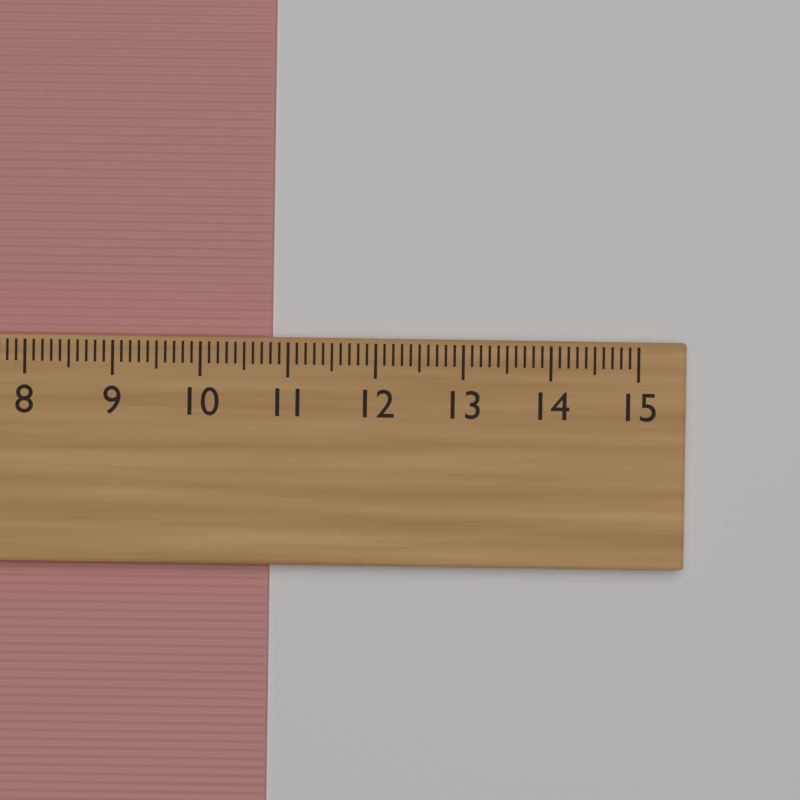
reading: 10.8 cm
